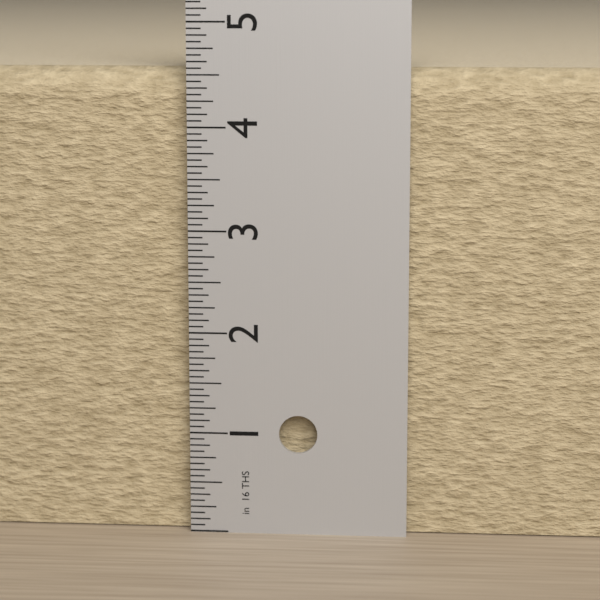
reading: 4.5625 in
